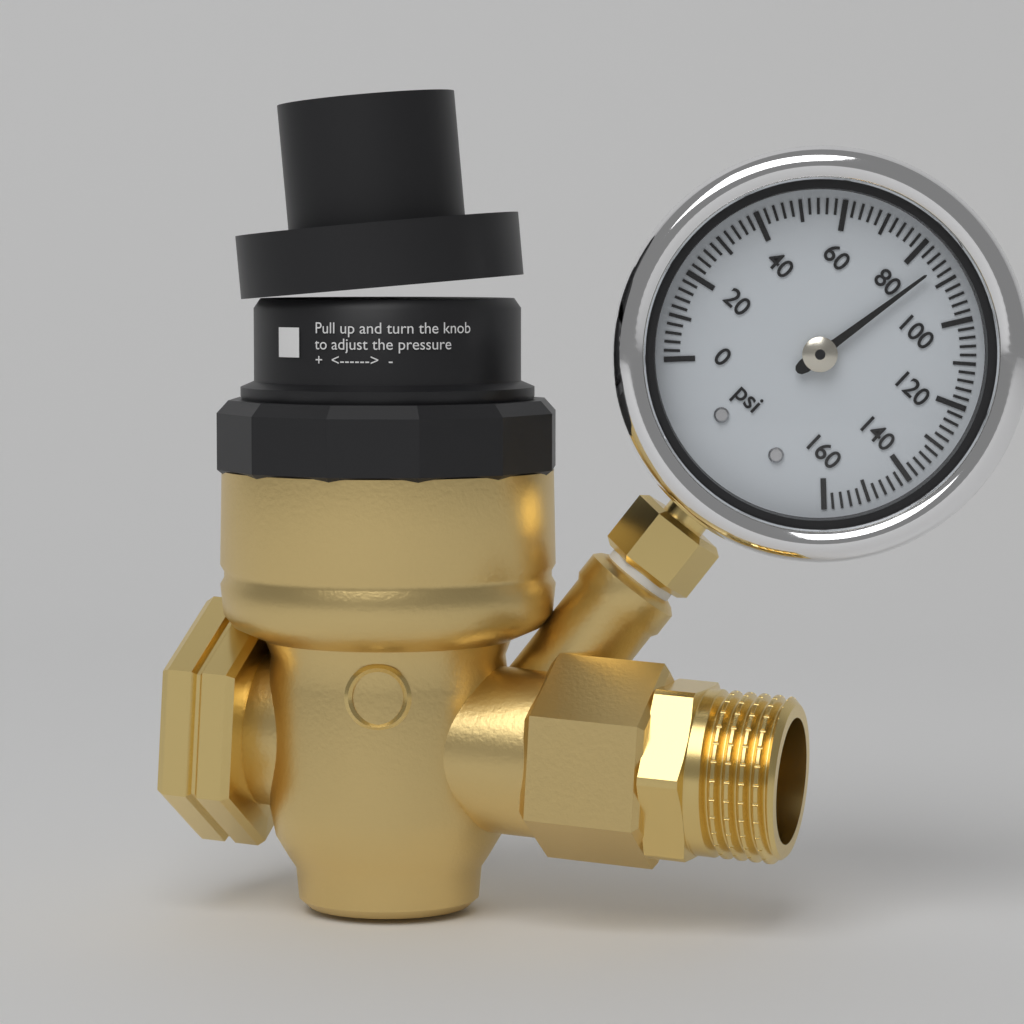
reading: 86 psi
